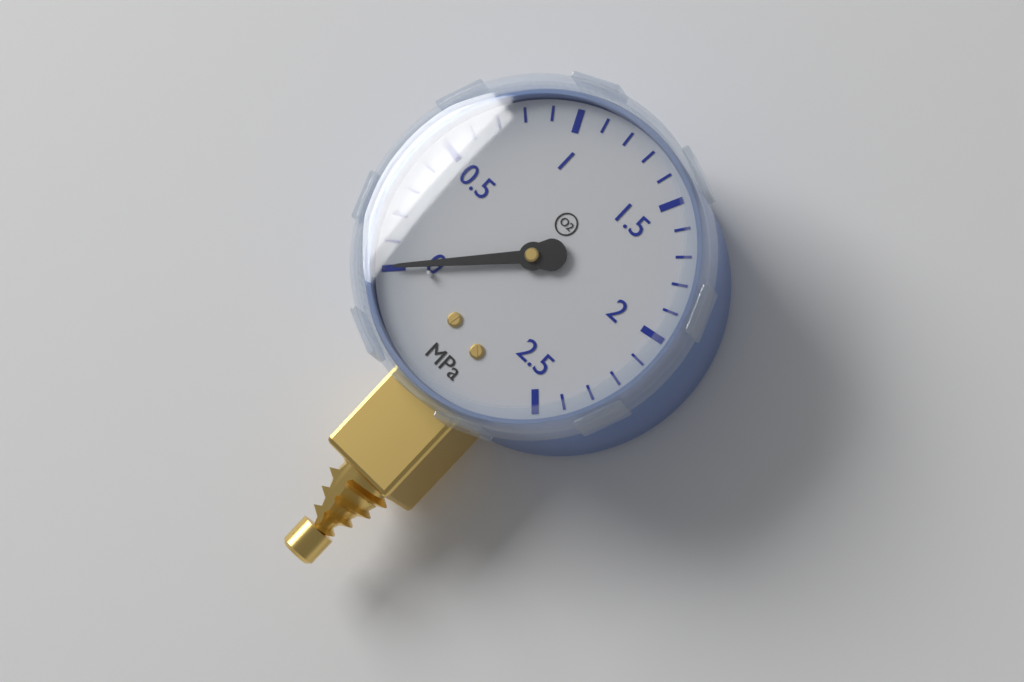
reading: 0.0 MPa
